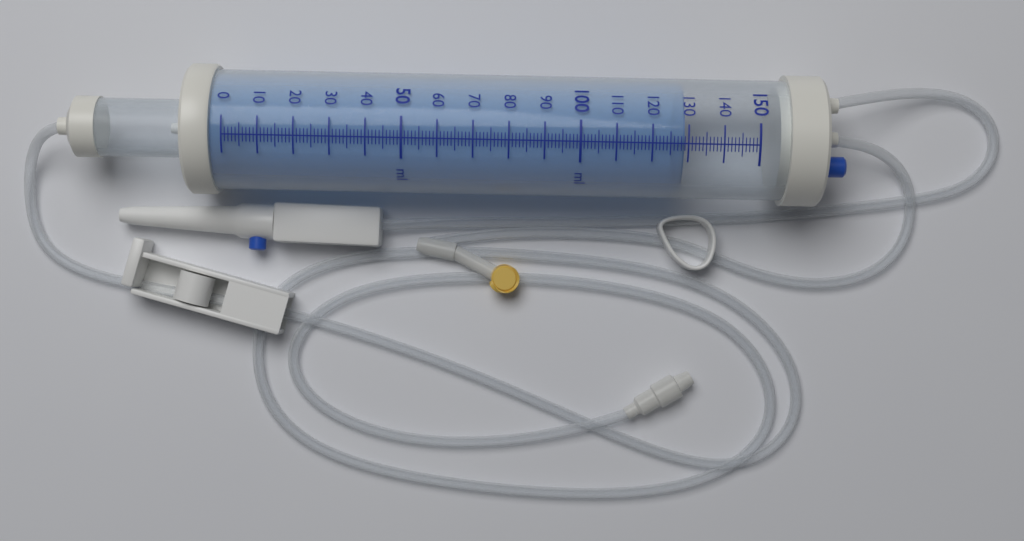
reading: 129 ml
